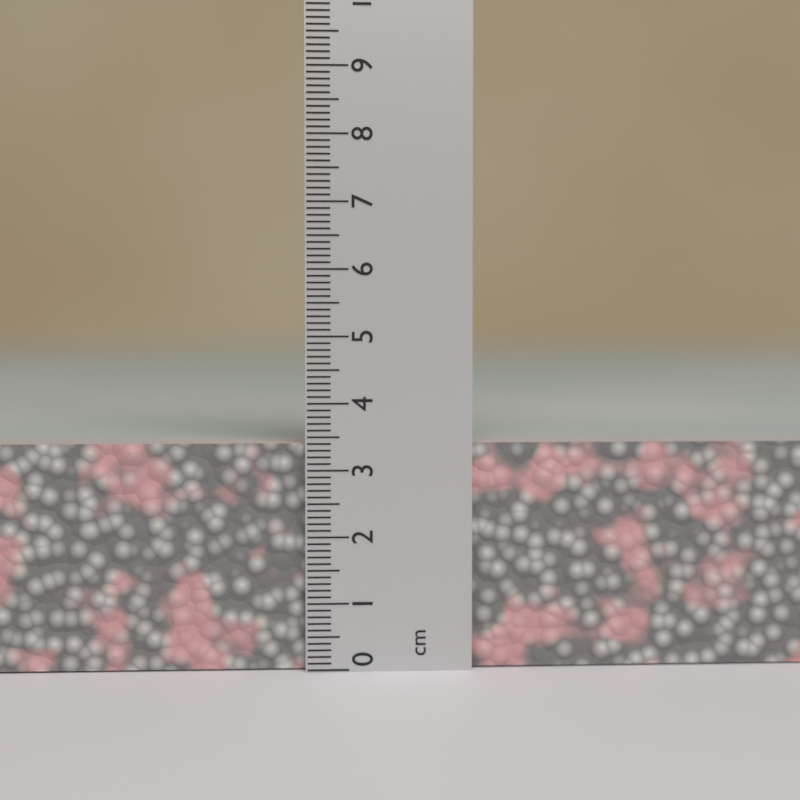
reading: 3.4 cm
